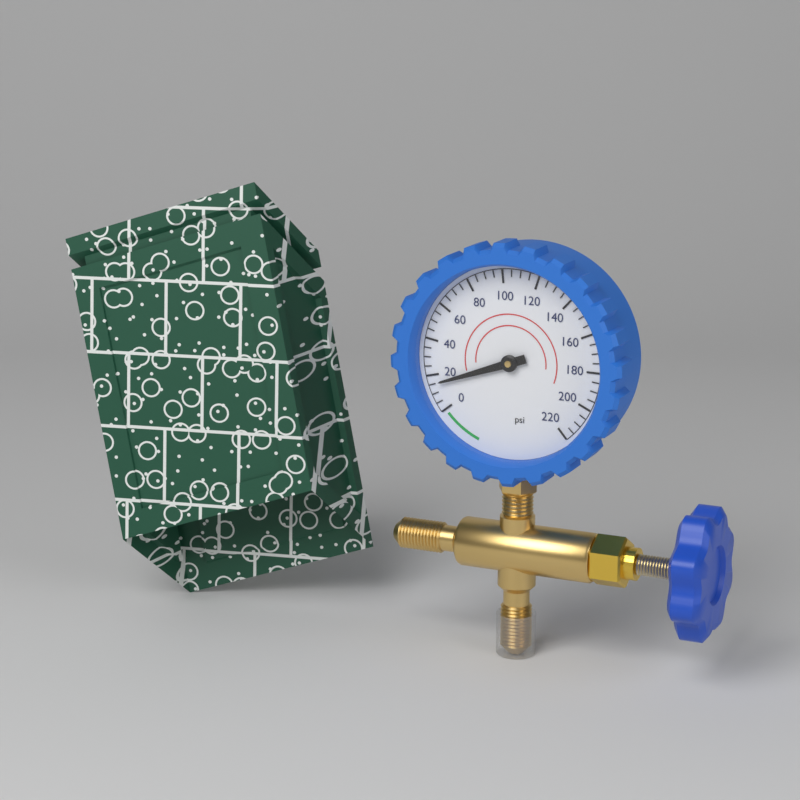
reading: 15 psi
